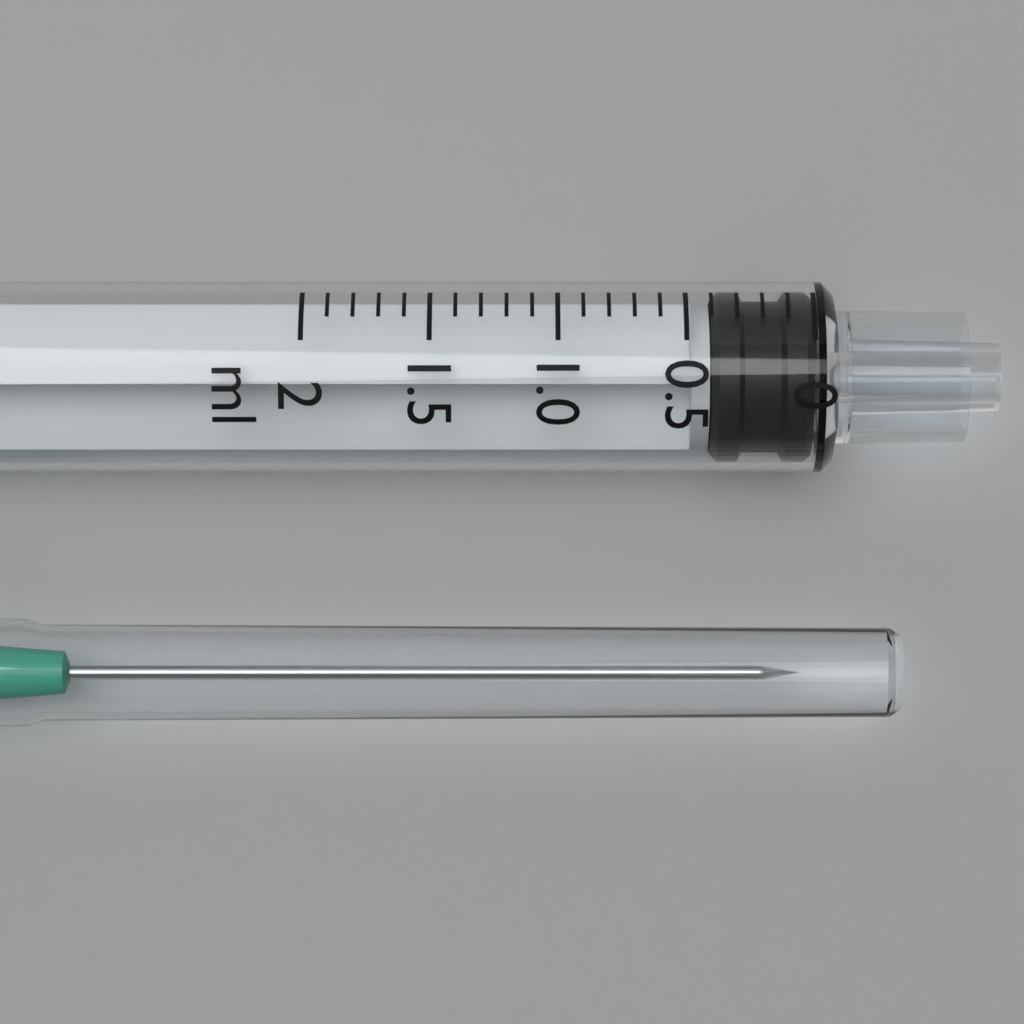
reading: 0.0 ml
